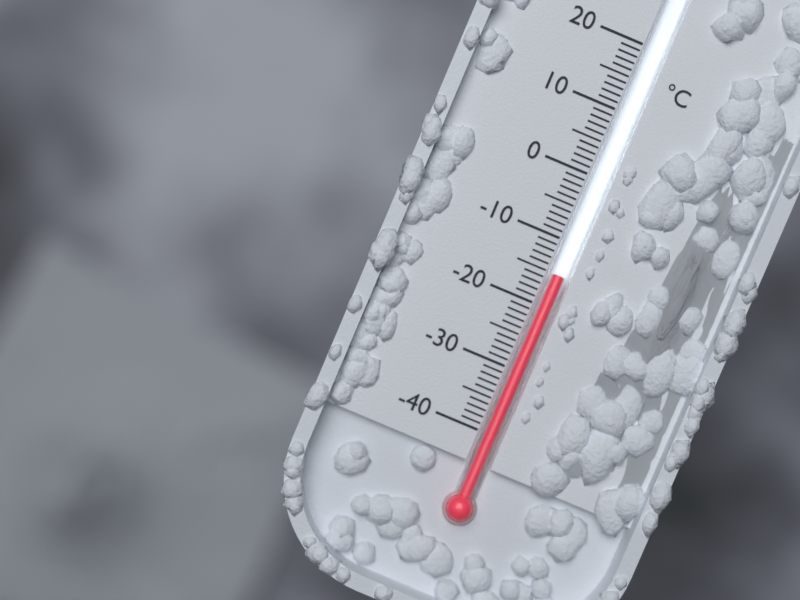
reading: -15 °C
